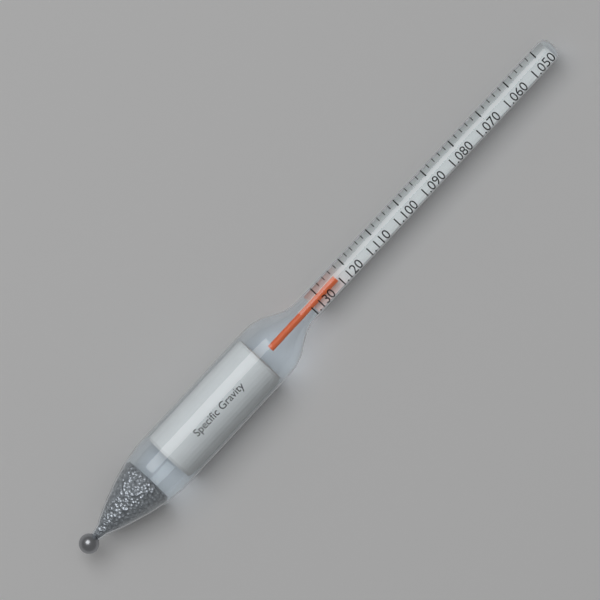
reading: 1.124 (no unit)
